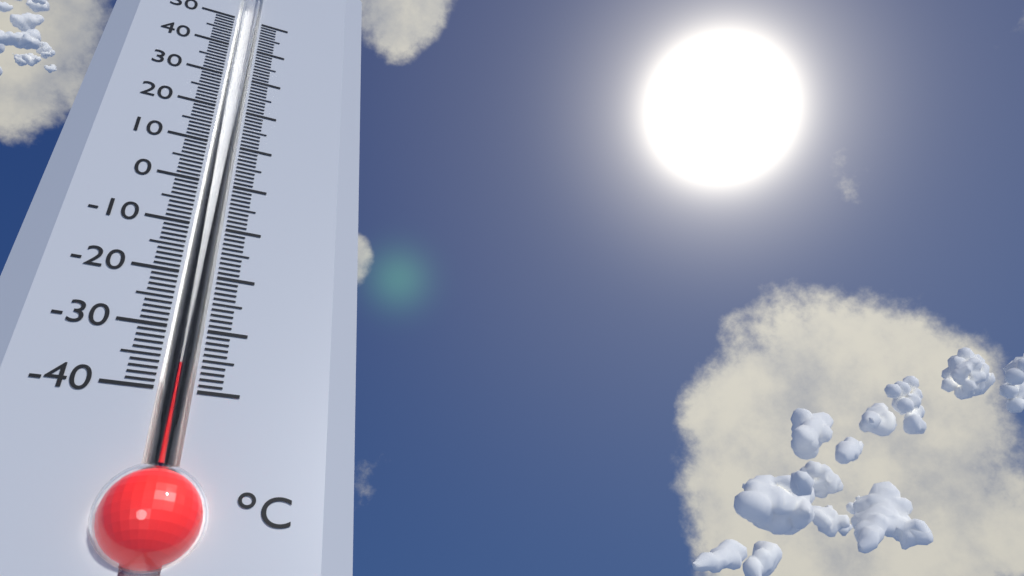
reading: -36 °C
